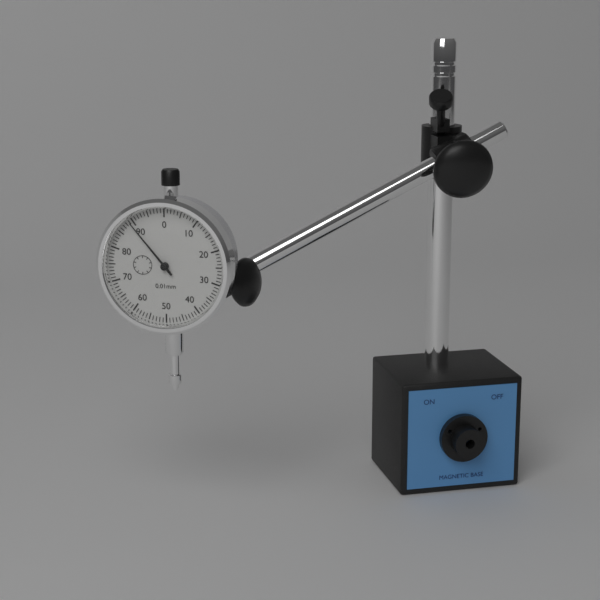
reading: 0.89 mm
